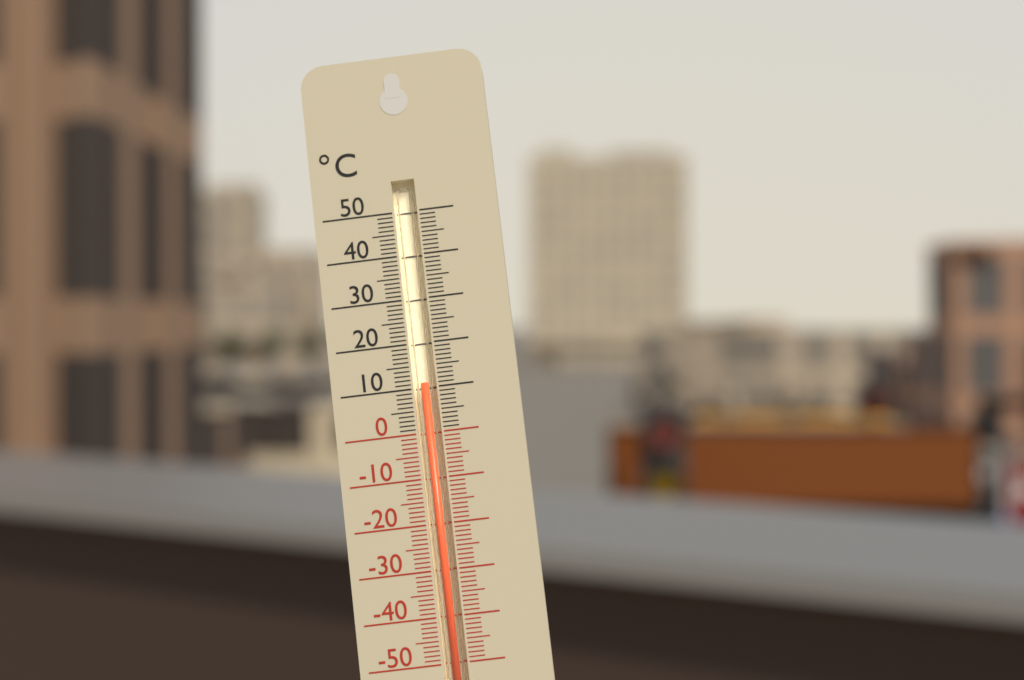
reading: 11 °C
